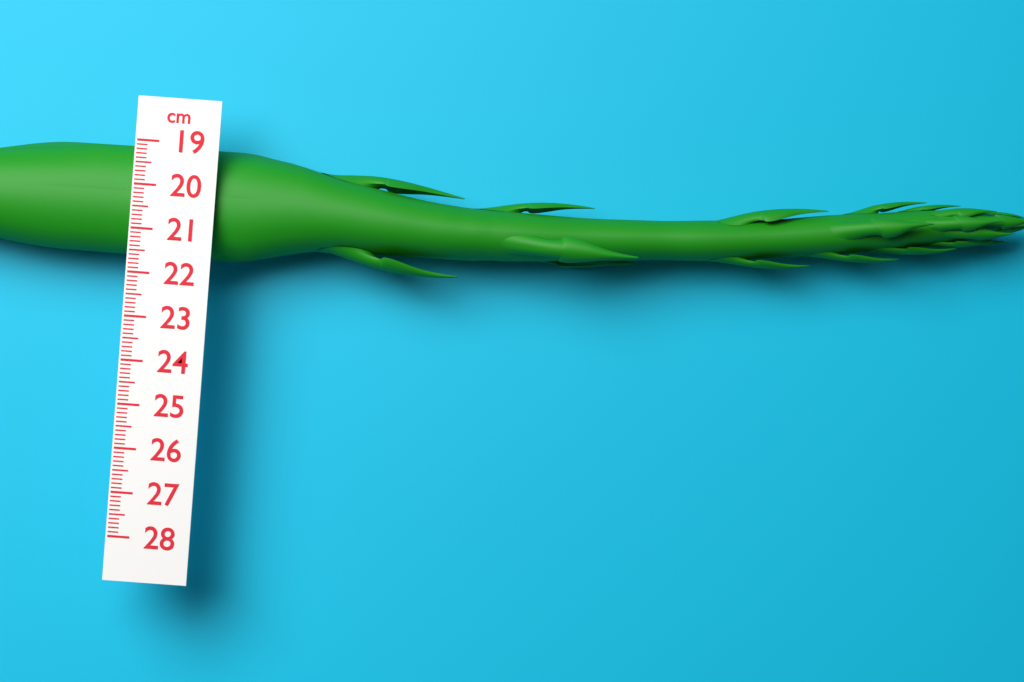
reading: 21.6 cm
